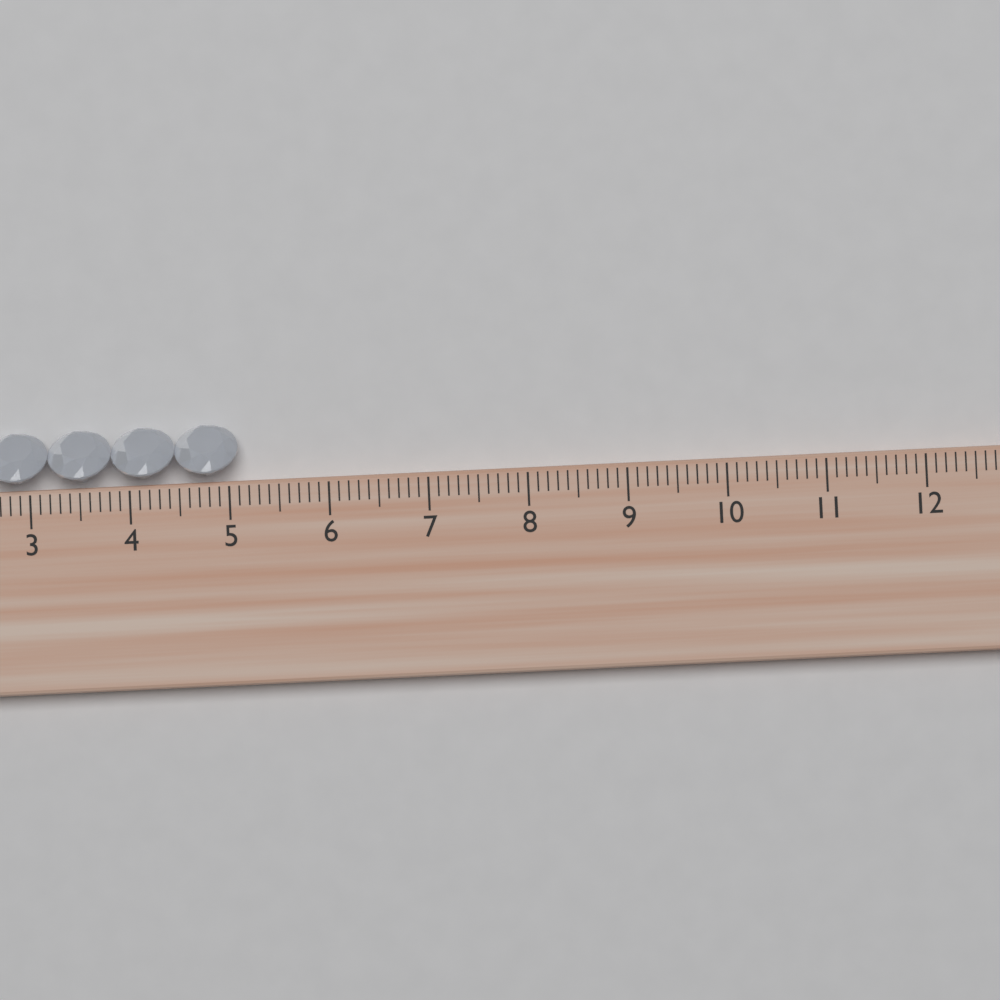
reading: 5.1 cm
